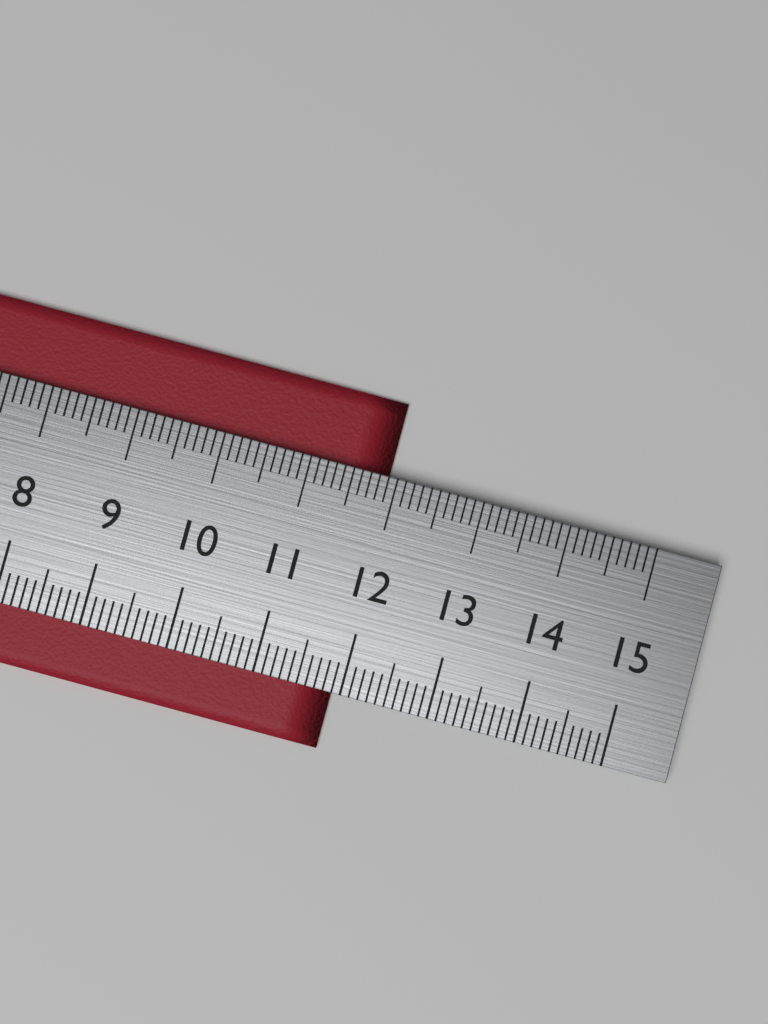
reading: 11.9 cm
